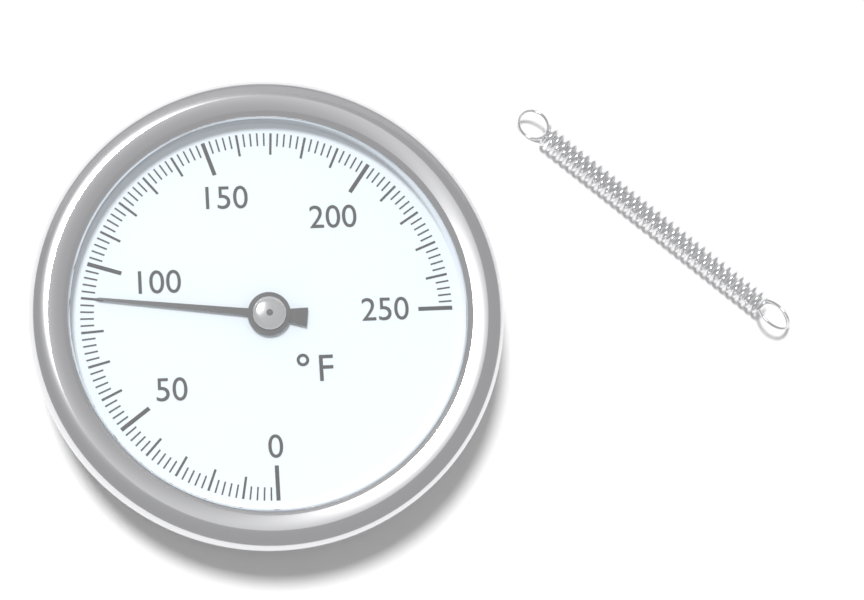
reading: 90 °F
